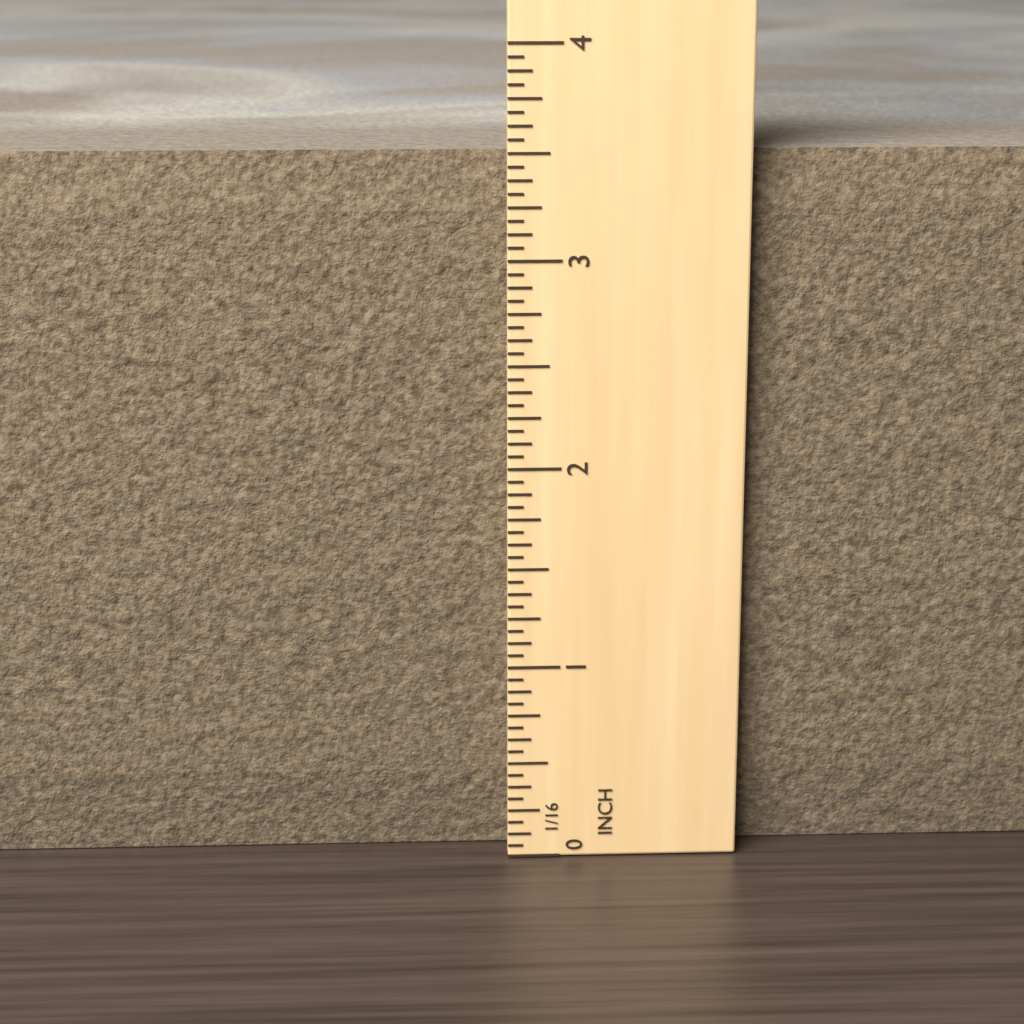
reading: 3.5000 in
